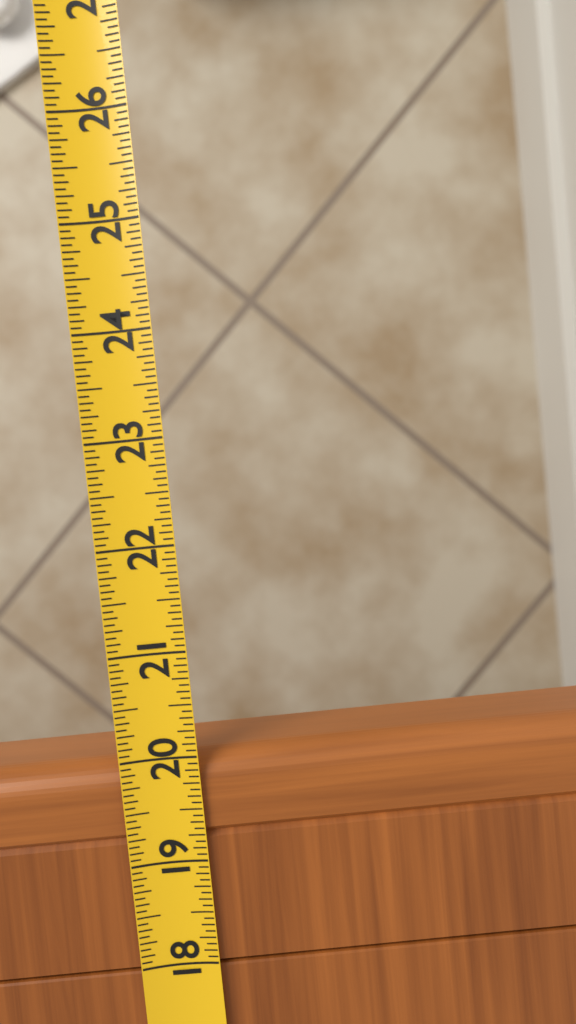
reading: 20.0000 (no unit)
